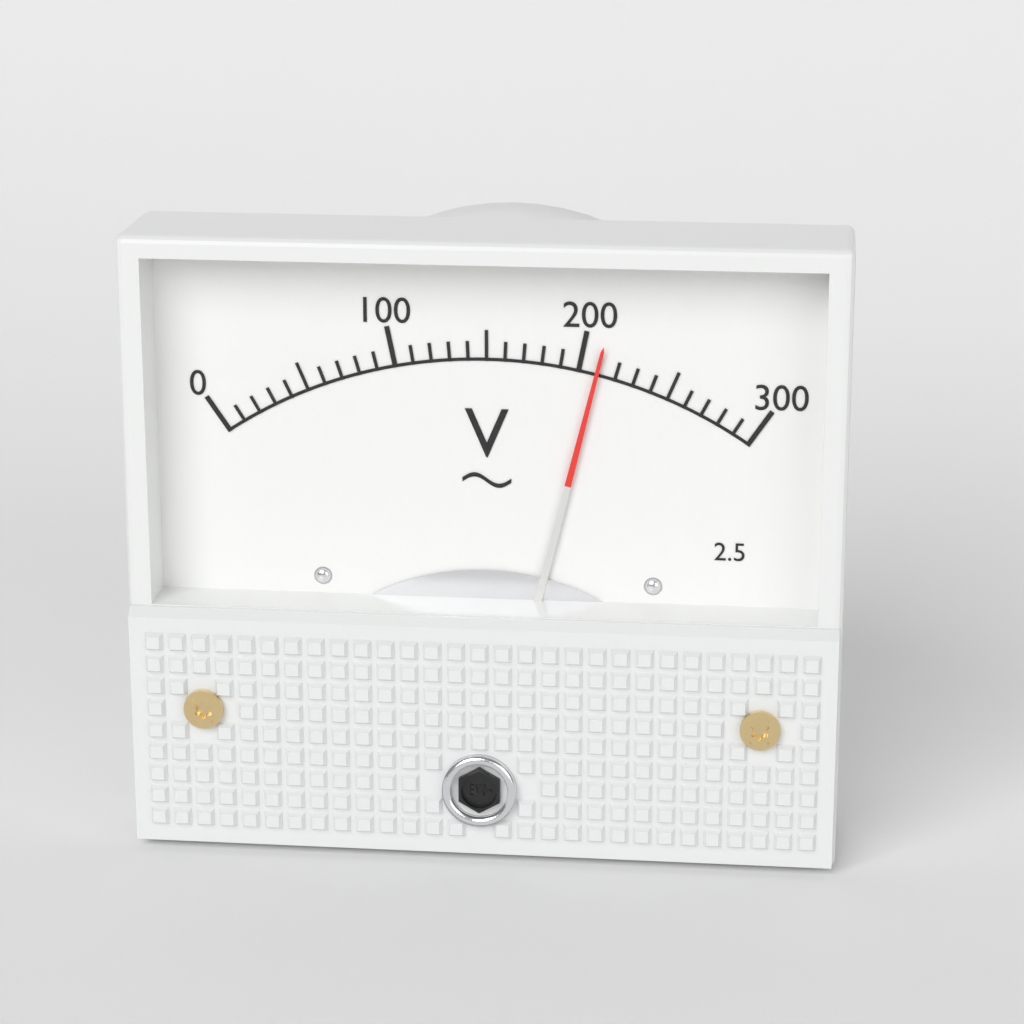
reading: 210 V
